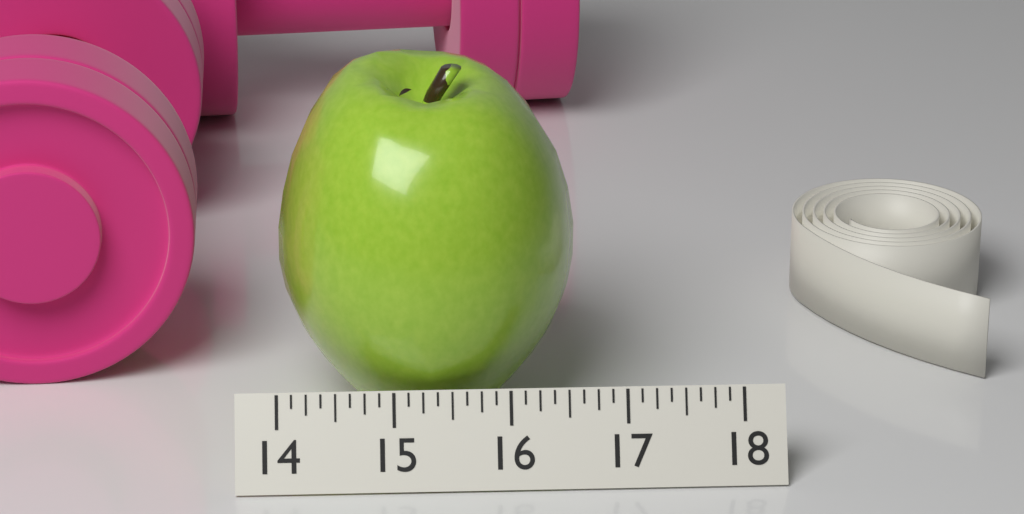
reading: 16.625 (no unit)
